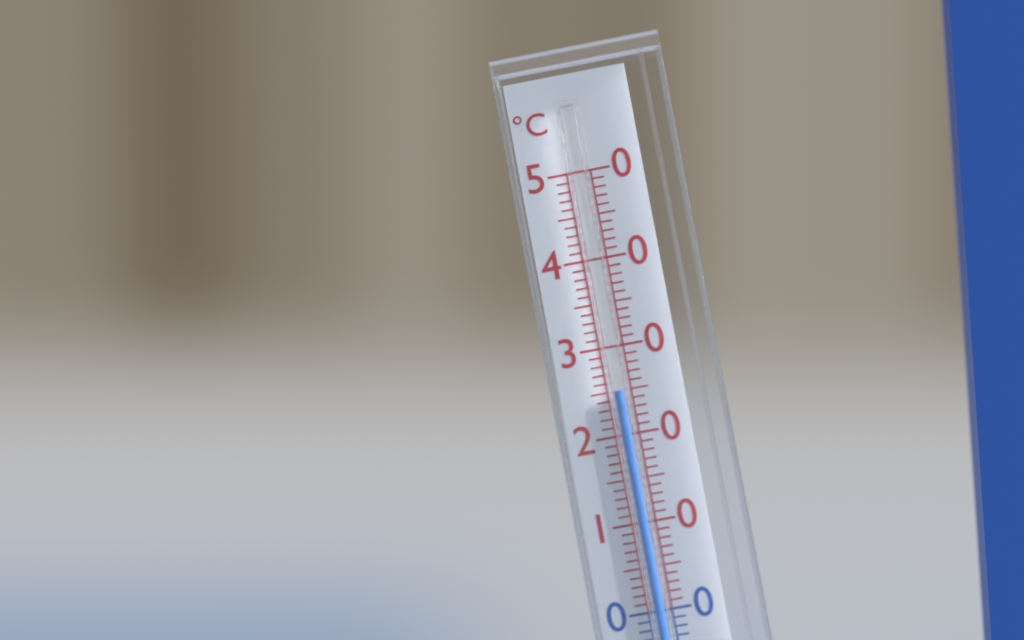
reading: 25 °C
